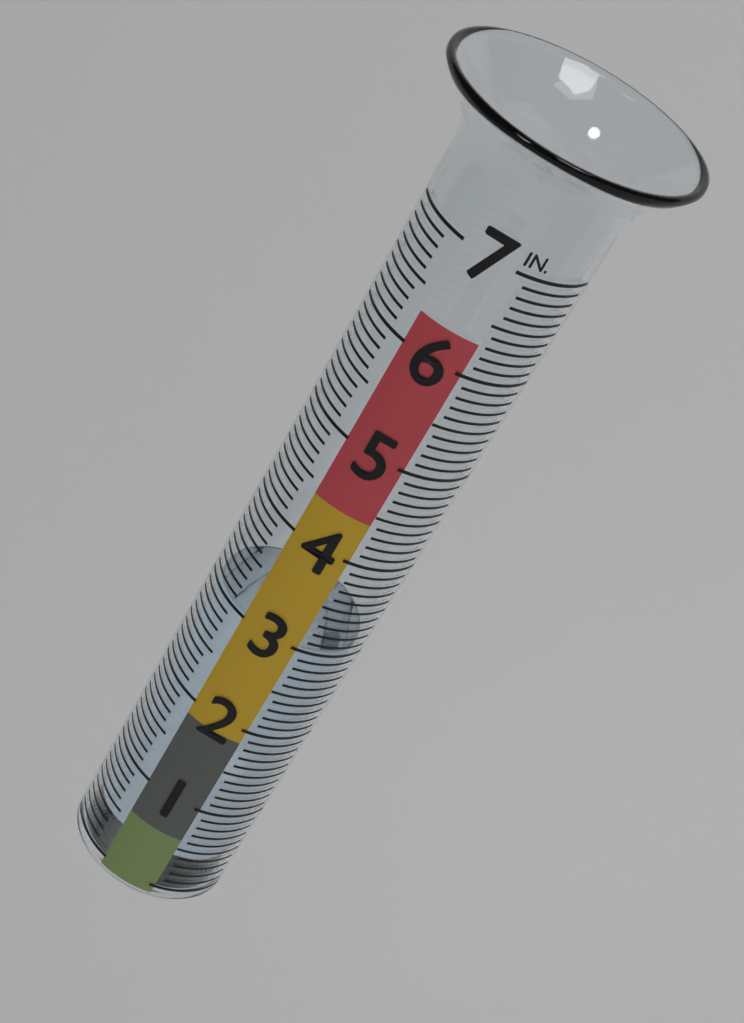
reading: 3.0 in
